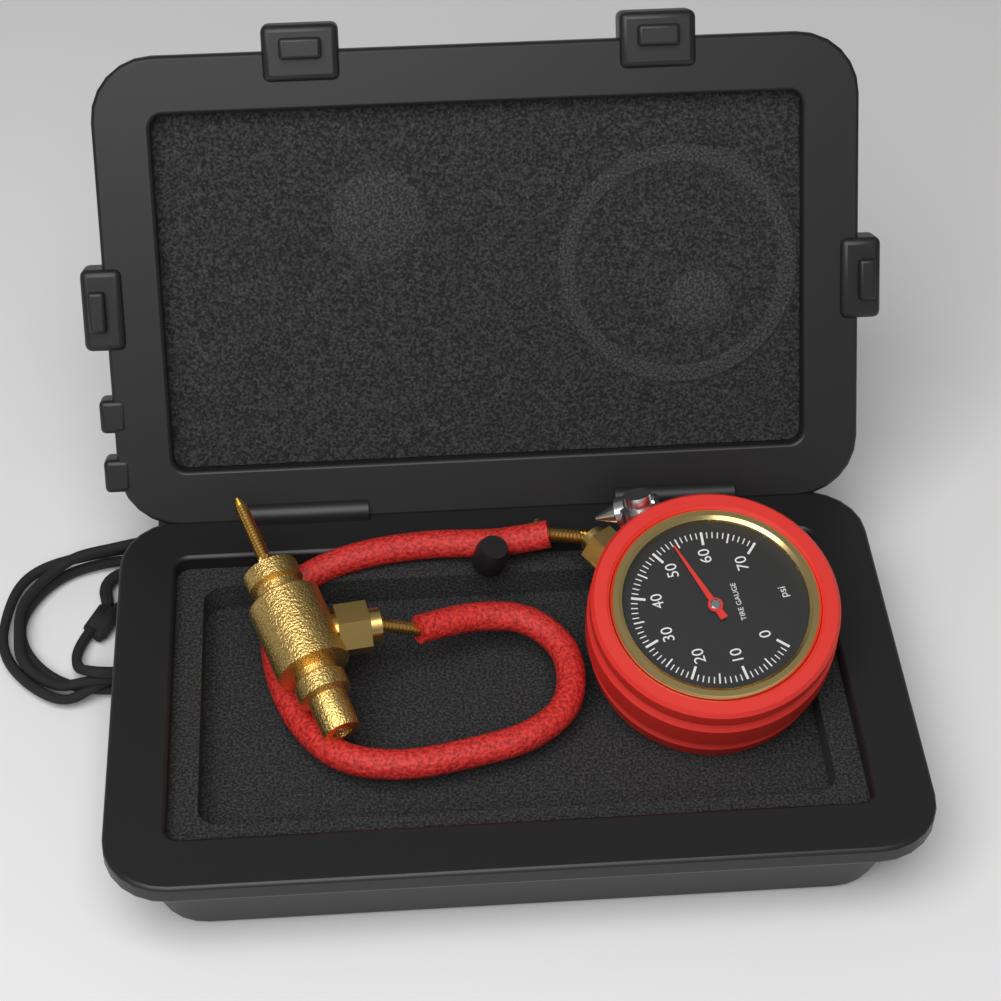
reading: 54 psi
